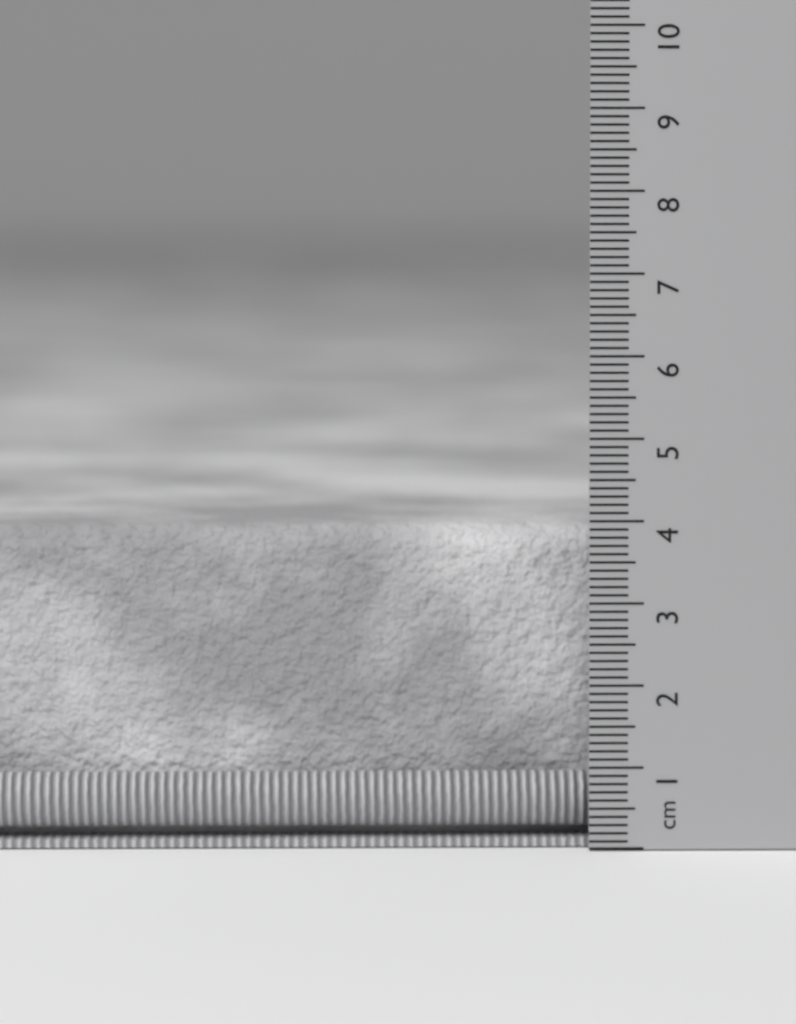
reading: 3.9 cm
